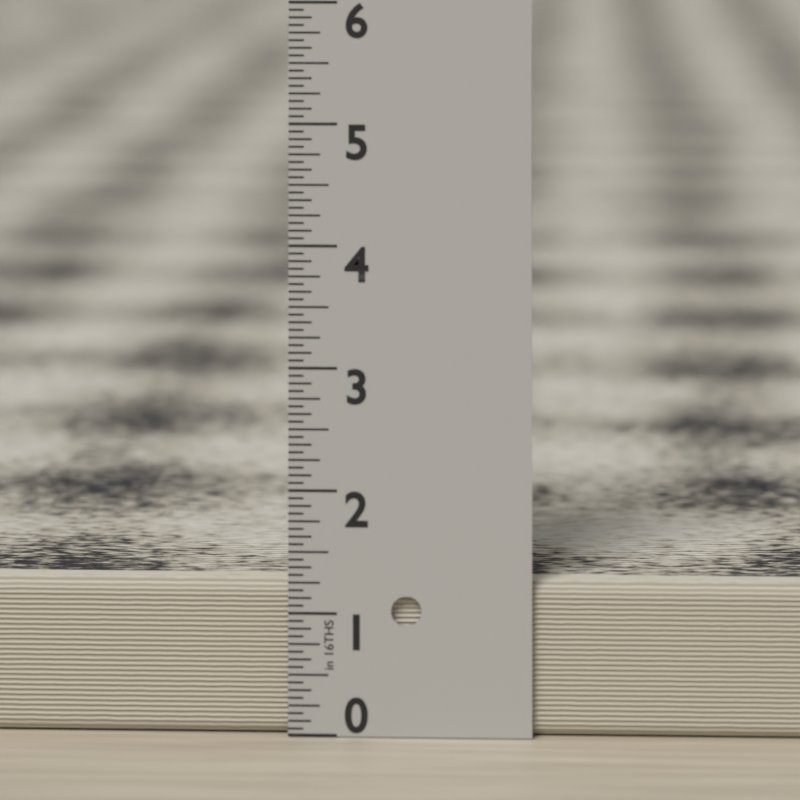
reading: 1.2500 in
